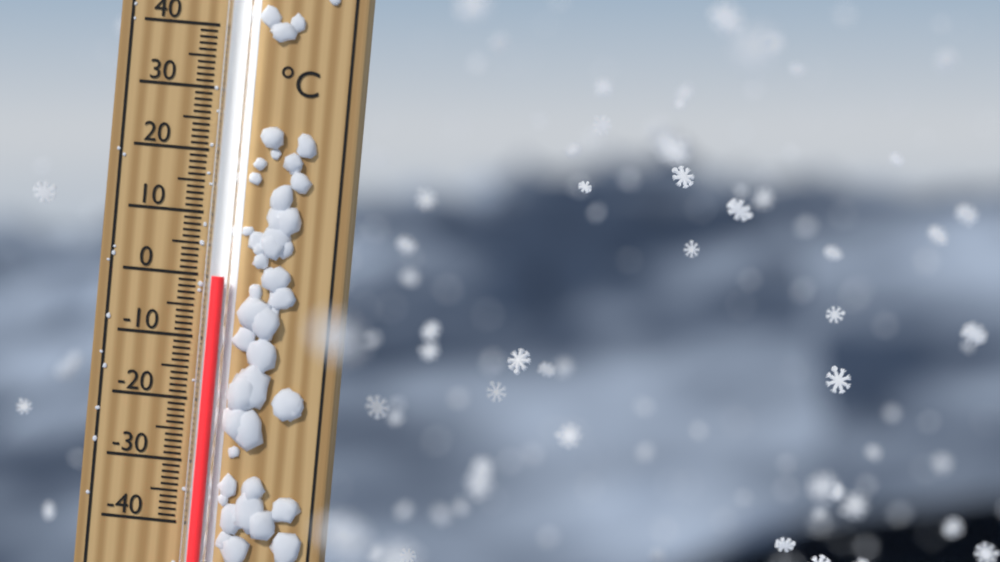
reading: 0 °C
